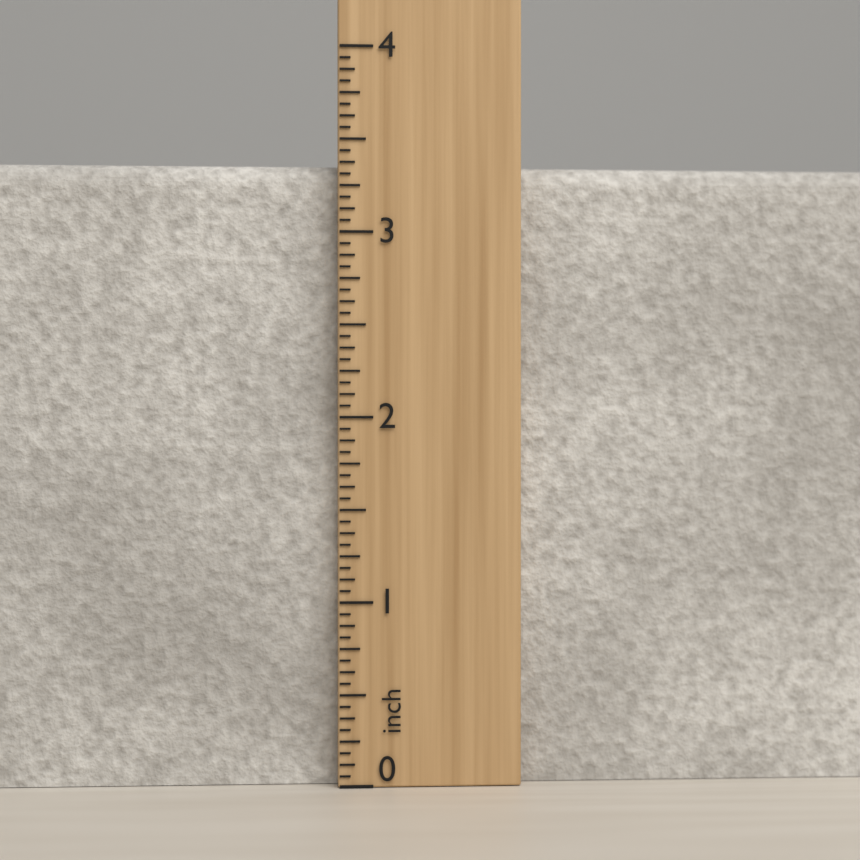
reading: 3.3750 inch
